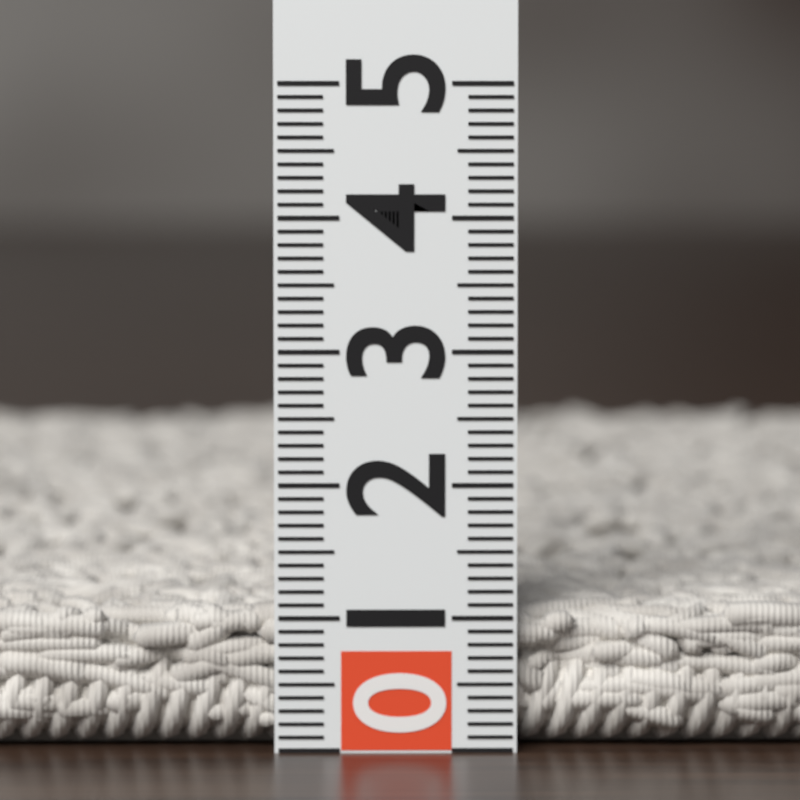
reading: 1.1 (no unit)
